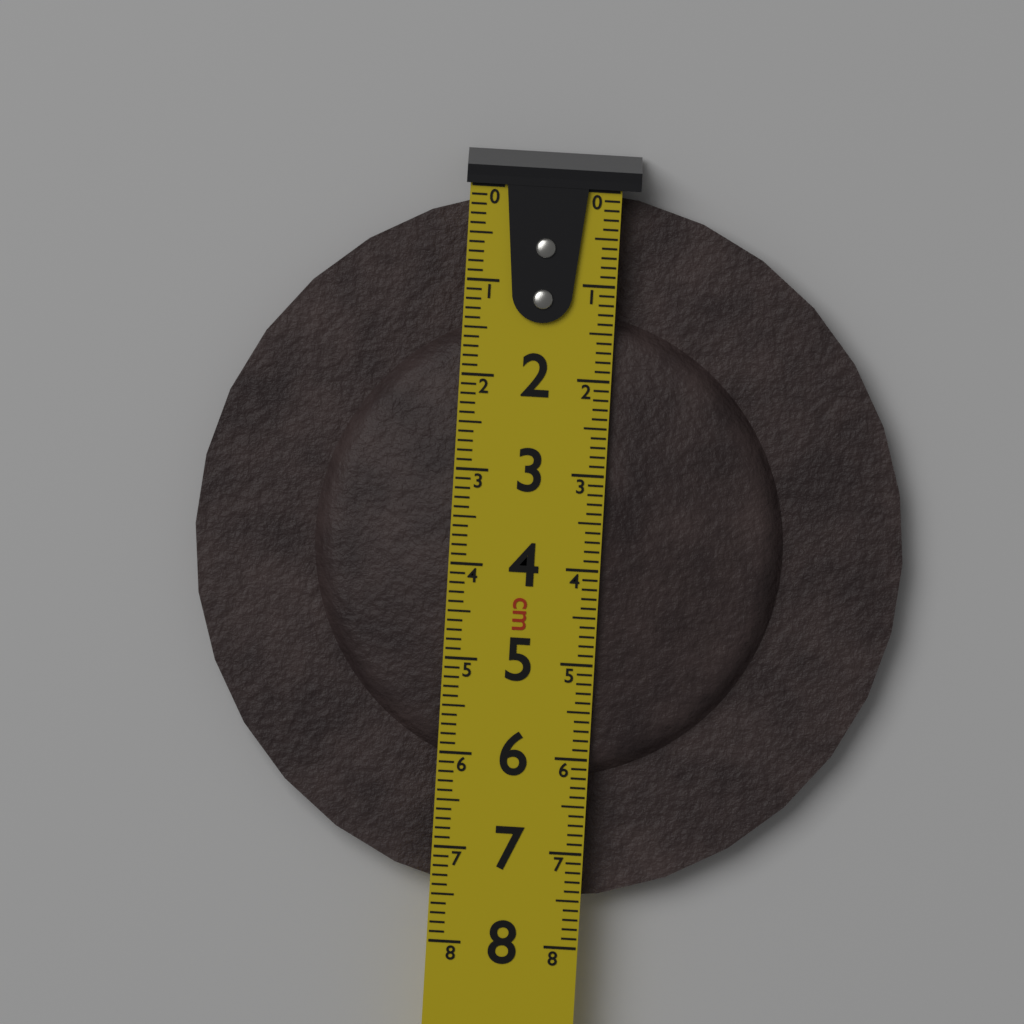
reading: 7.5 cm
